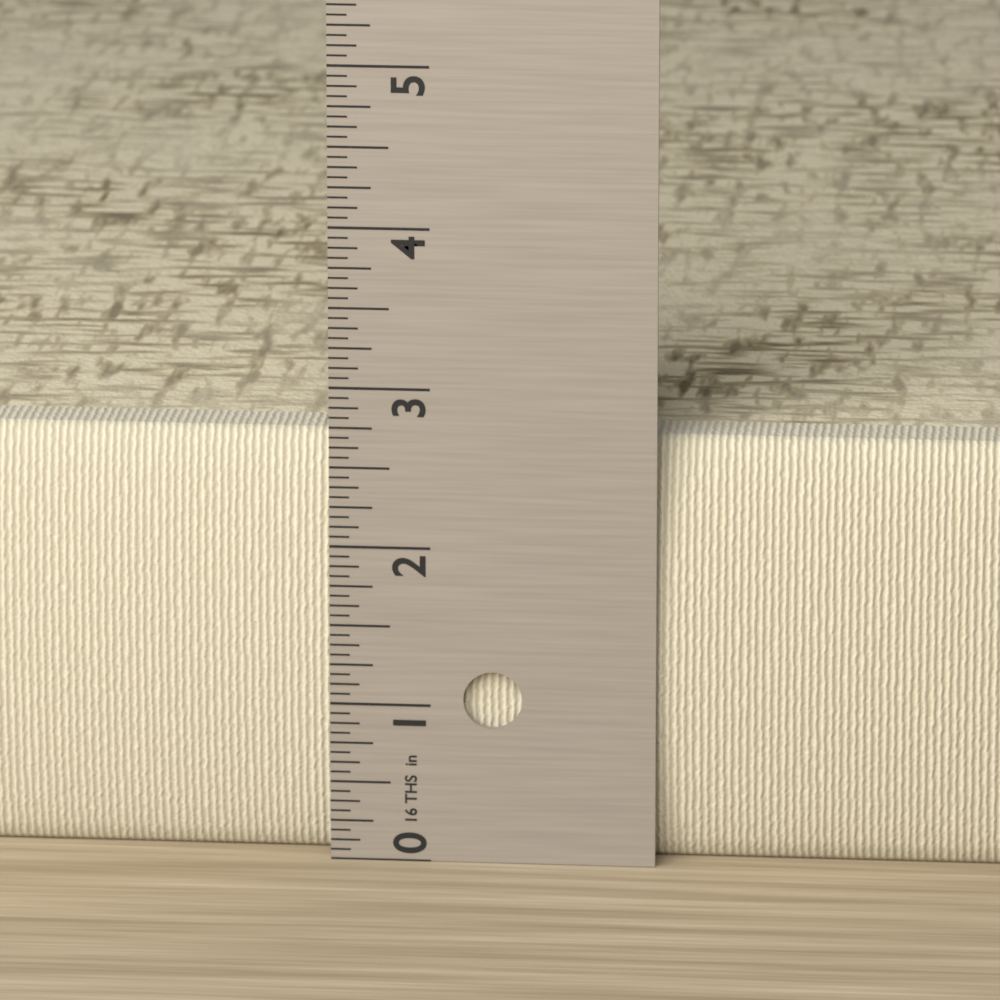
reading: 2.6875 in
